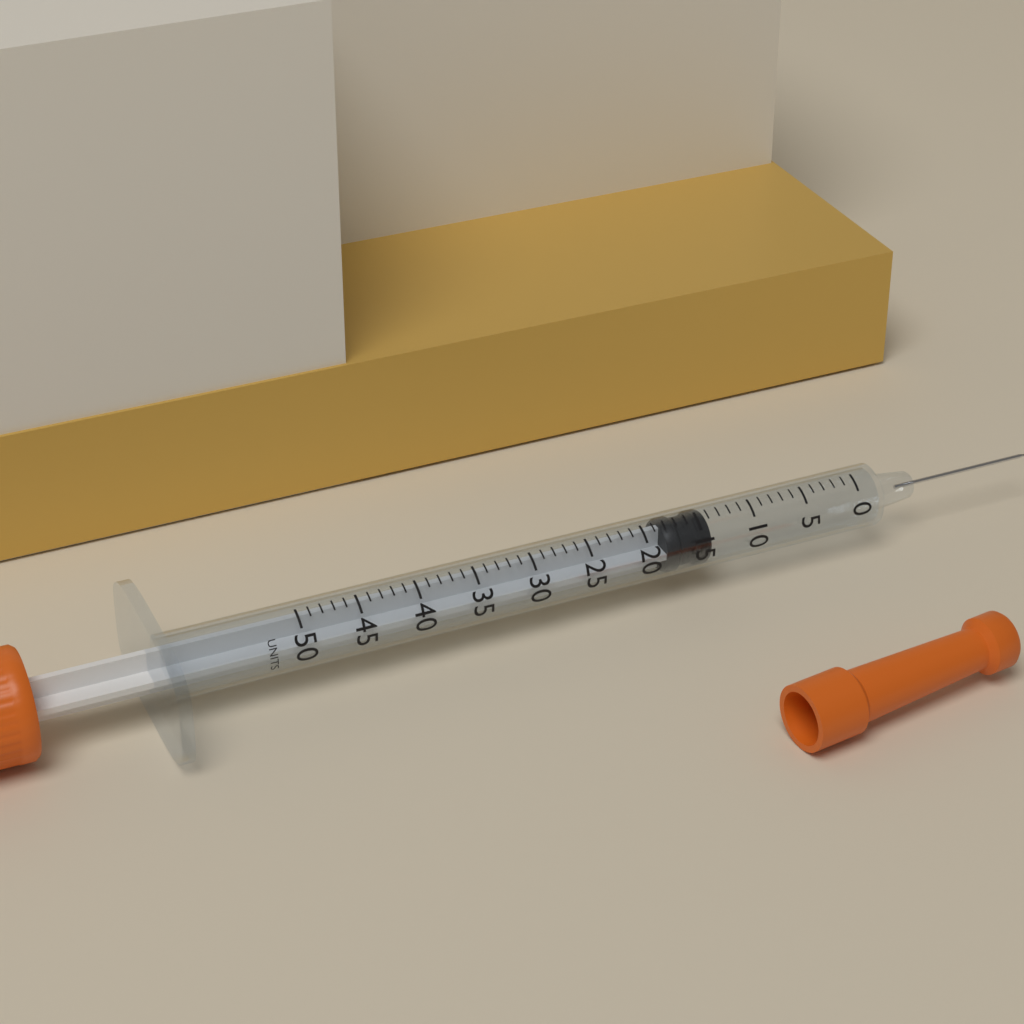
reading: 14 units
